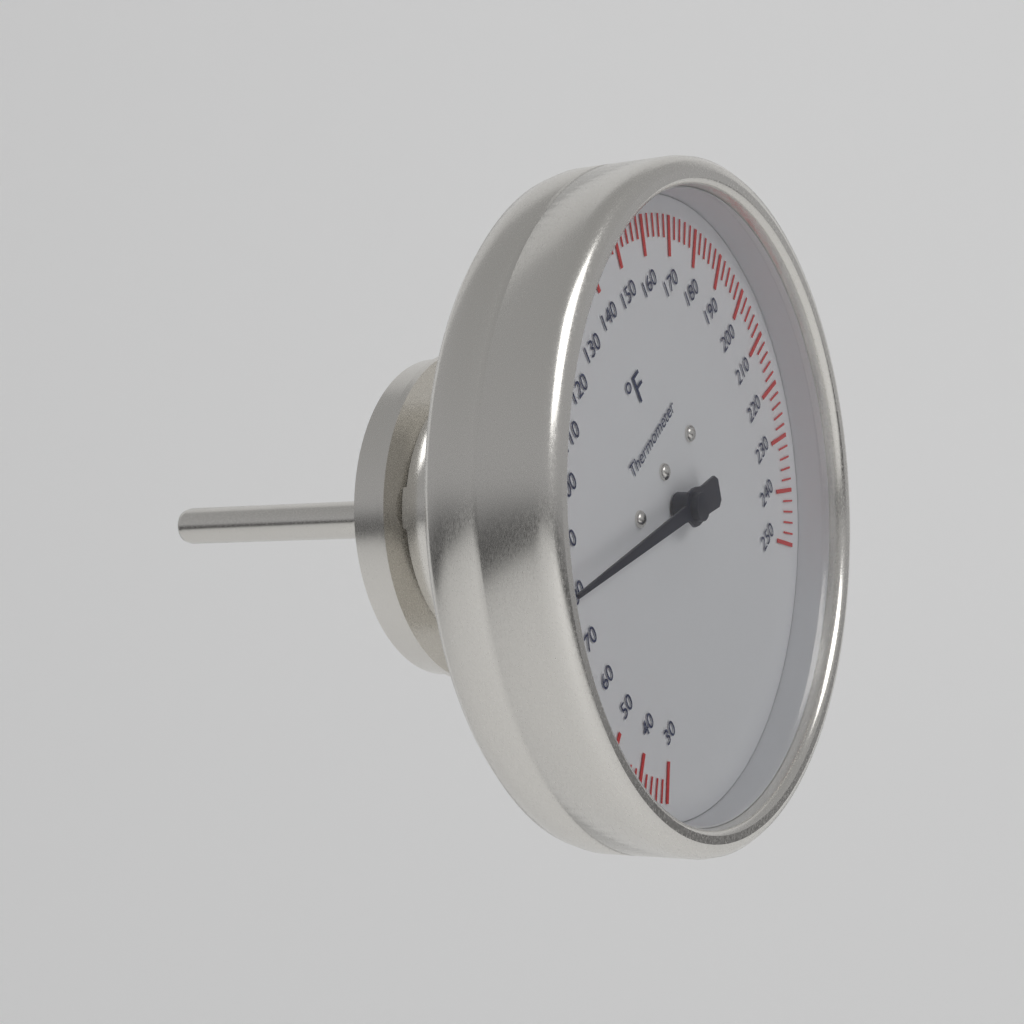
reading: 82 °F
